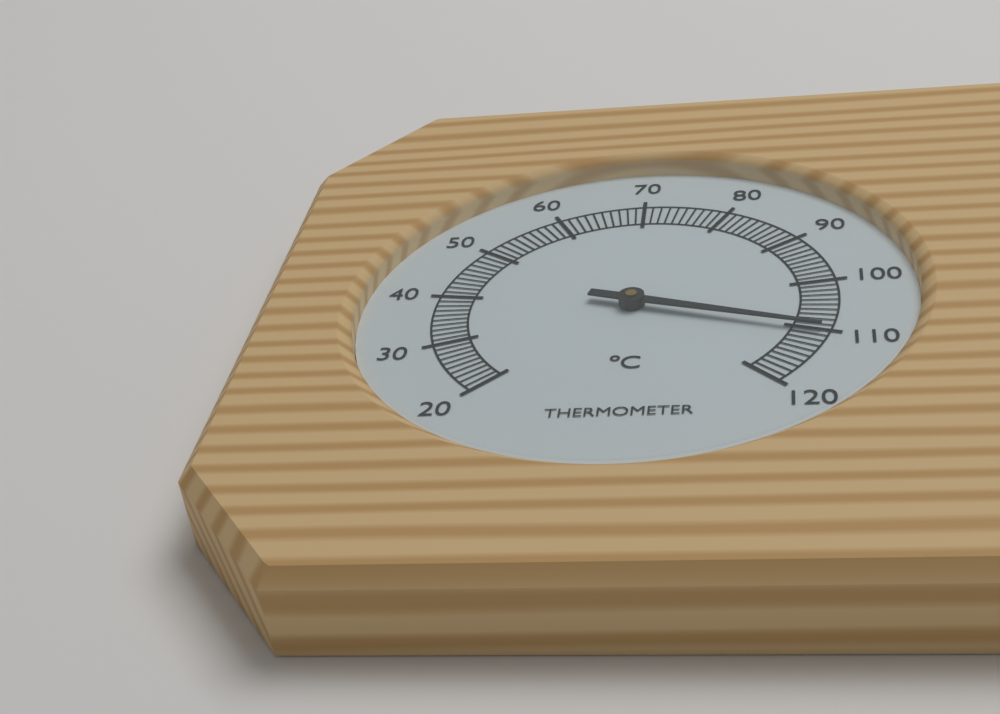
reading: 110 °C
